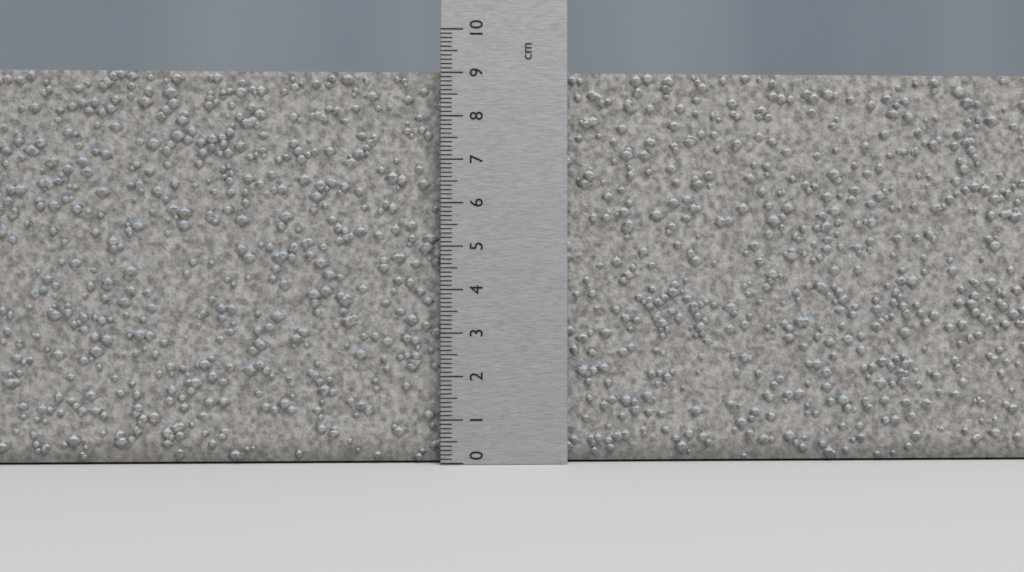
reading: 9.1 cm
